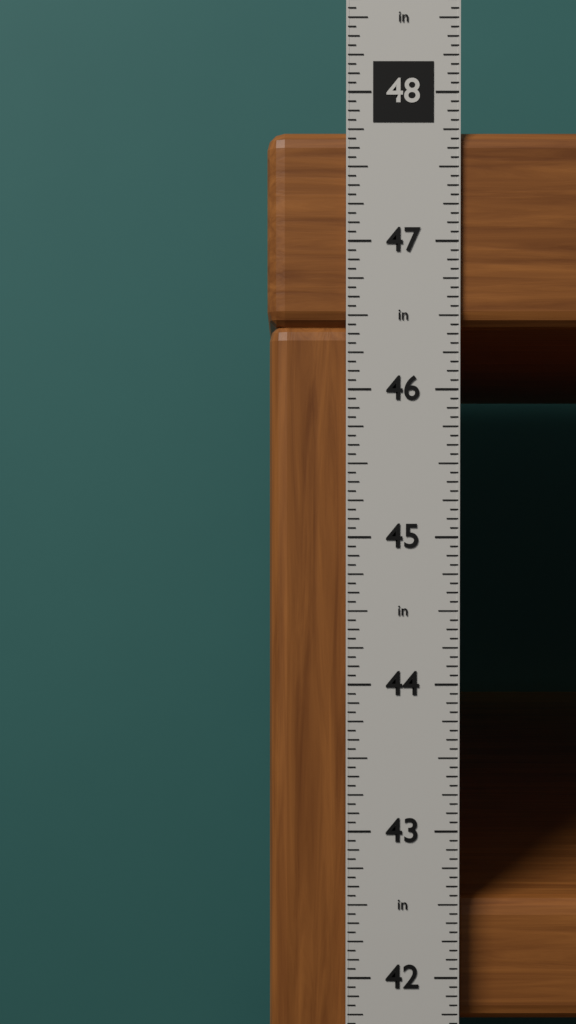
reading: 47.7500 in
